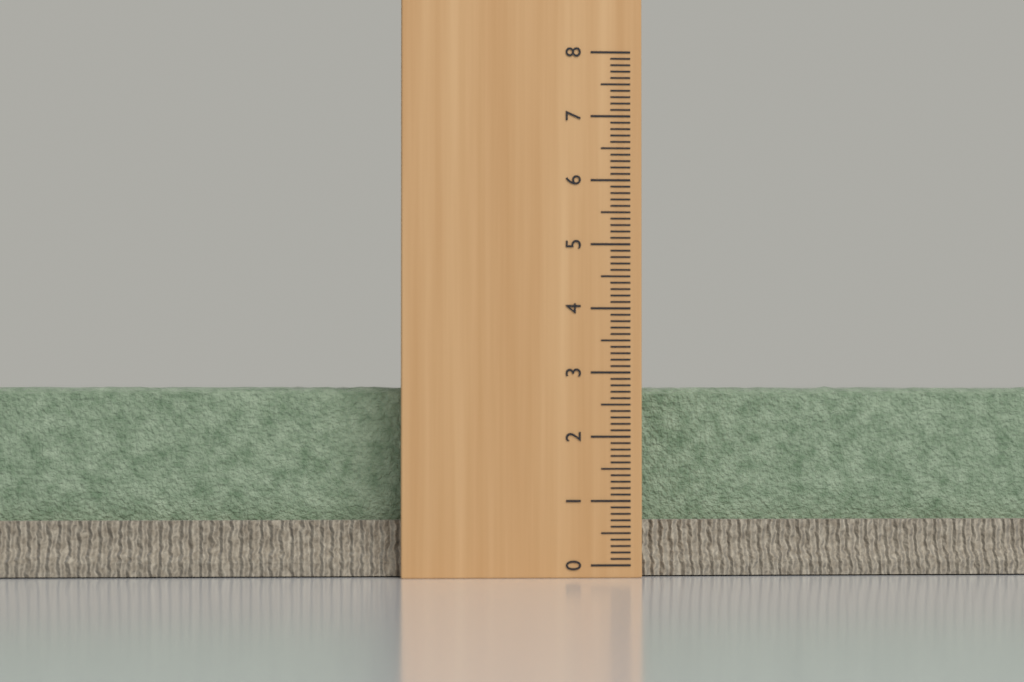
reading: 2.8 (no unit)
